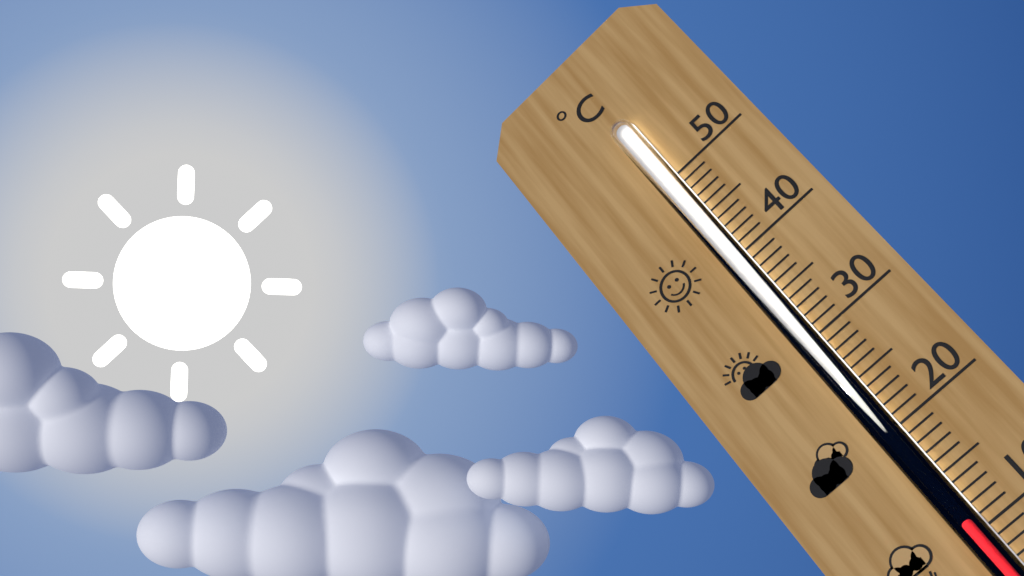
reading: 11 °C
